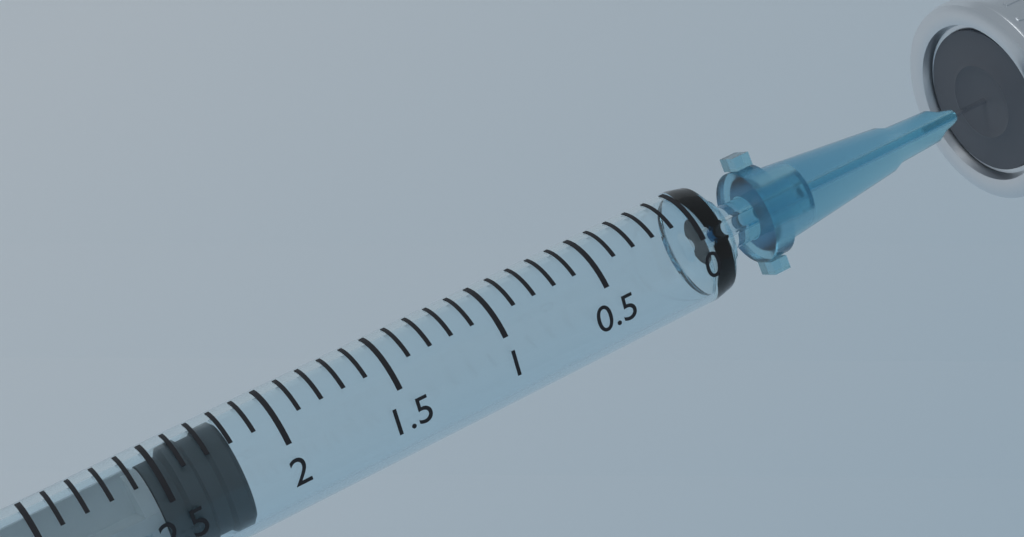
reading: 2.2 ml
